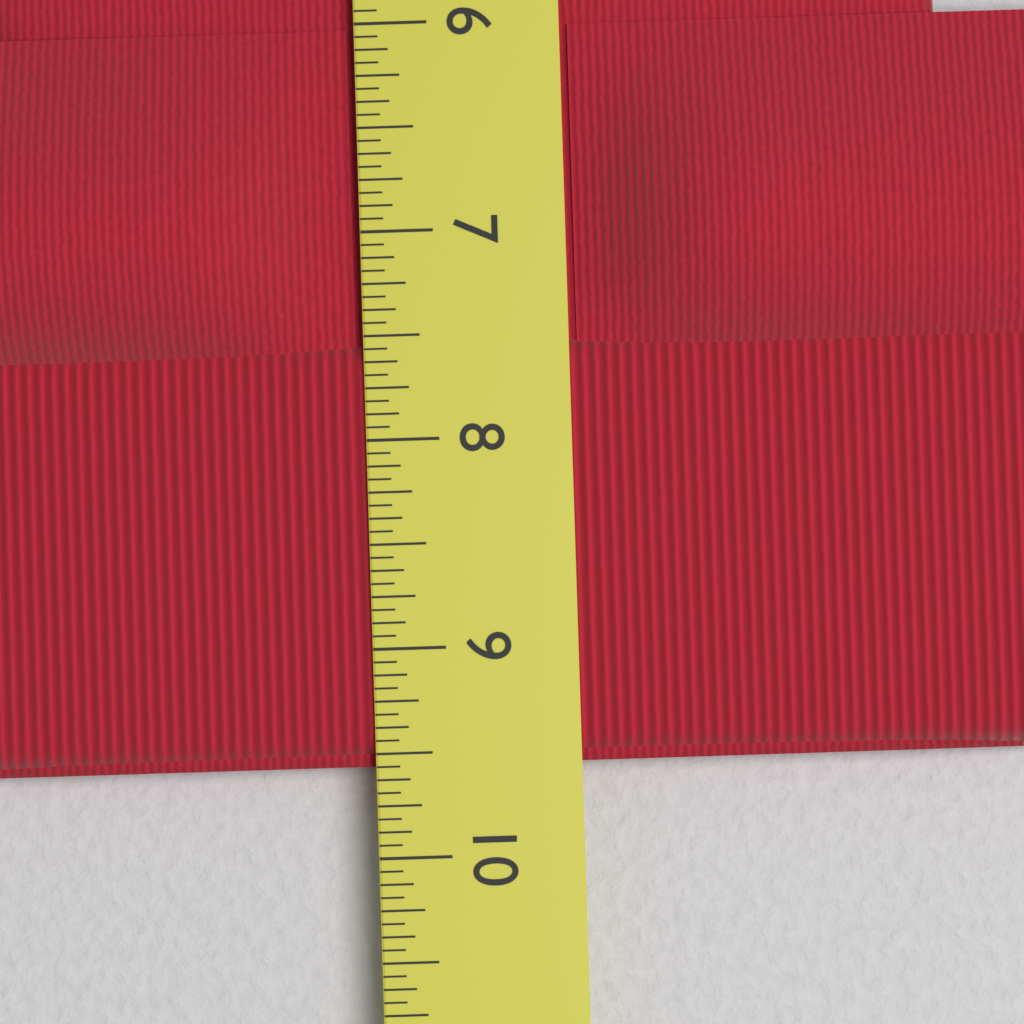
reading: 9.5625 in
